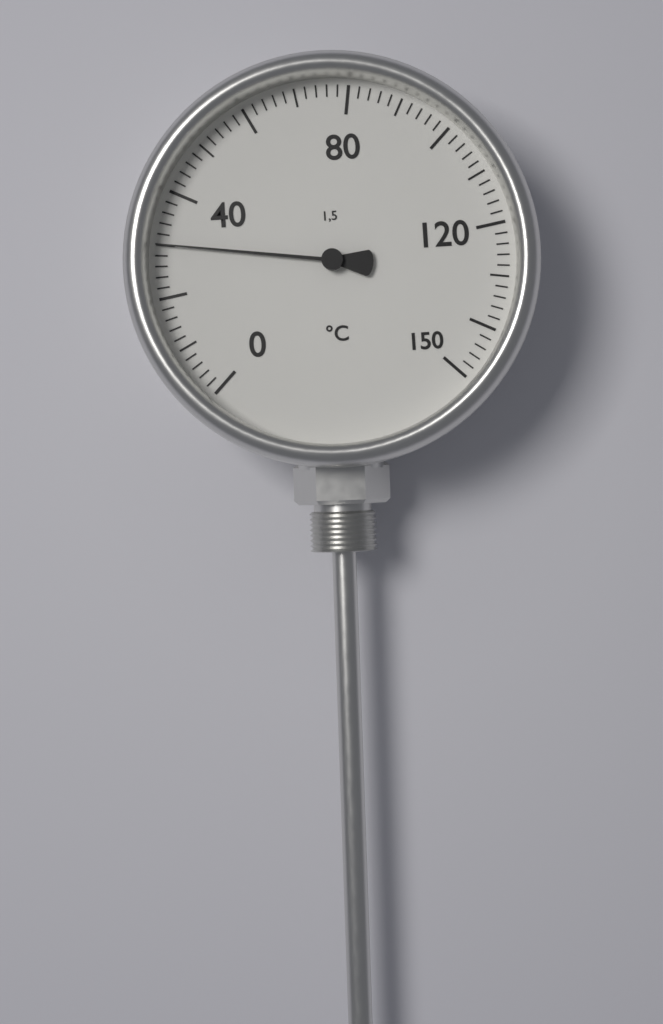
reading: 30 °C
